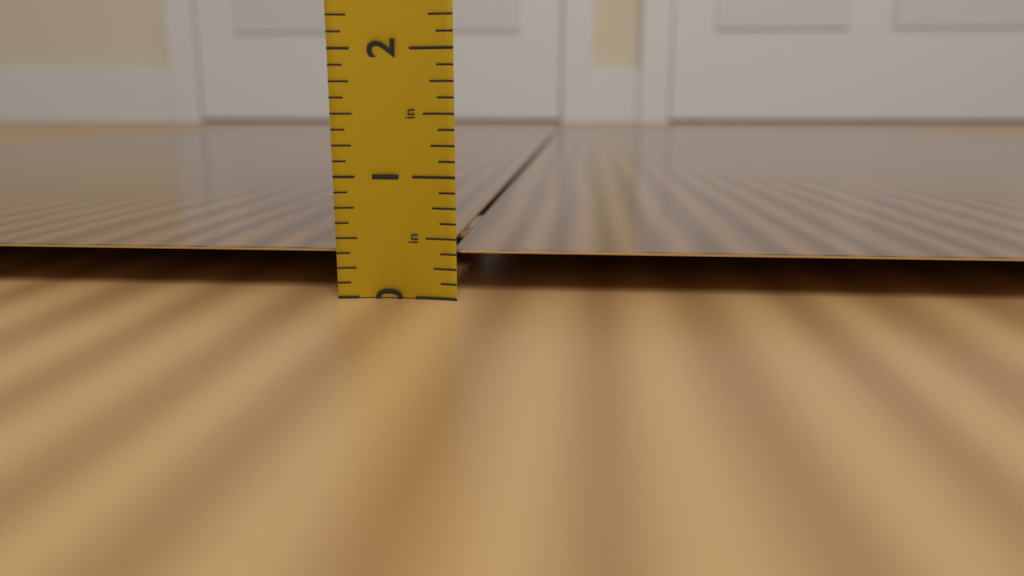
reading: 0.375 in
